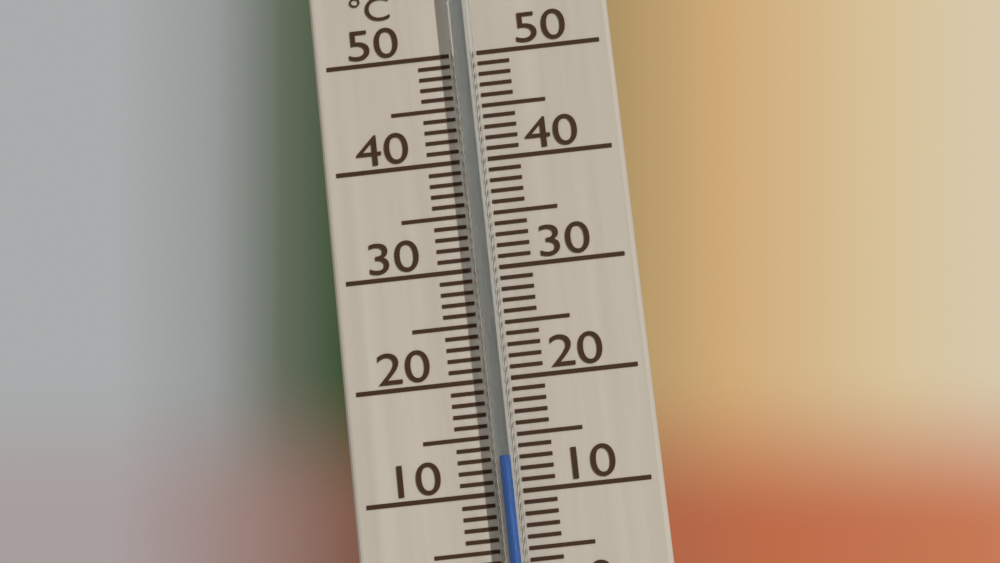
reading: 13 °C
